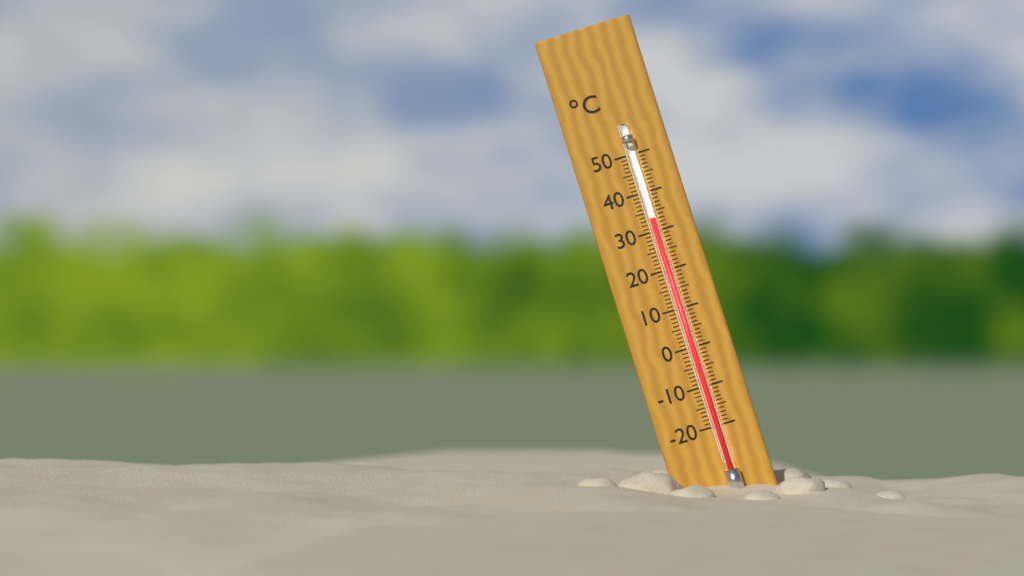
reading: 33 °C
